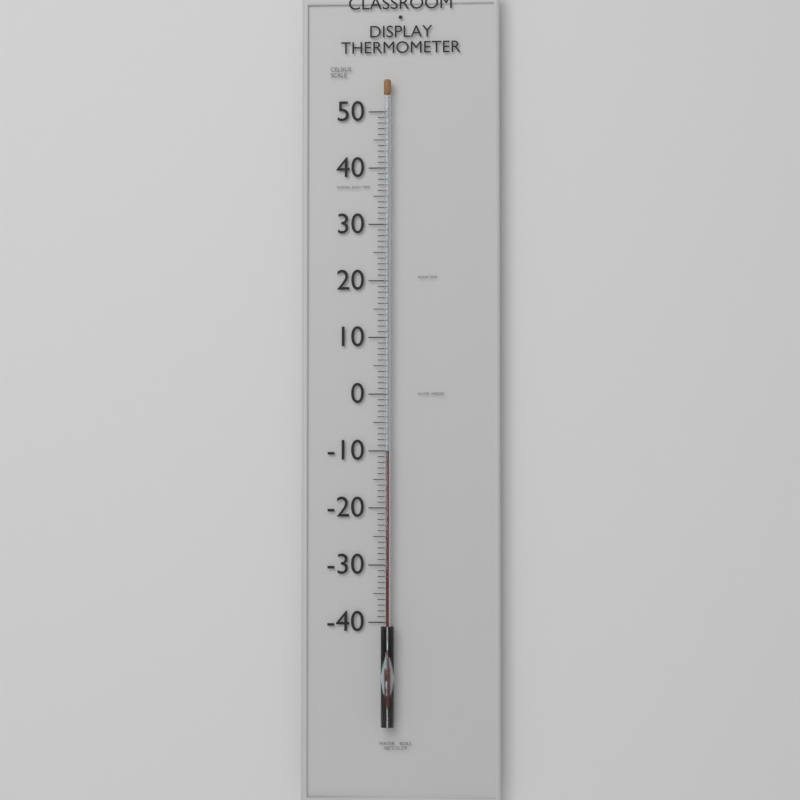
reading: -10 °C
